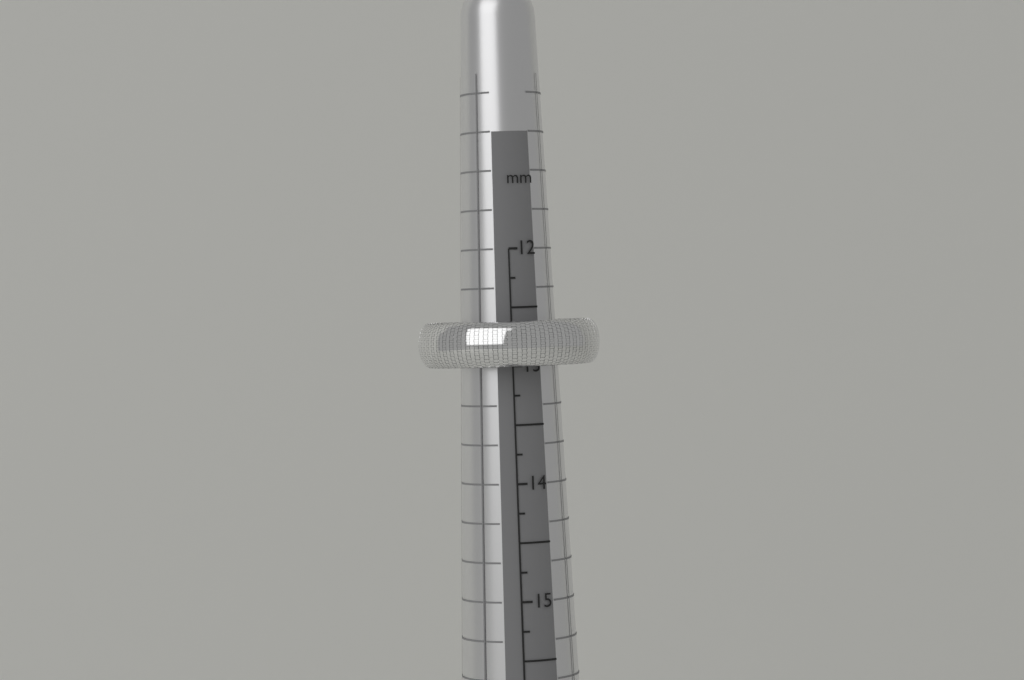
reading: 13.00 mm
